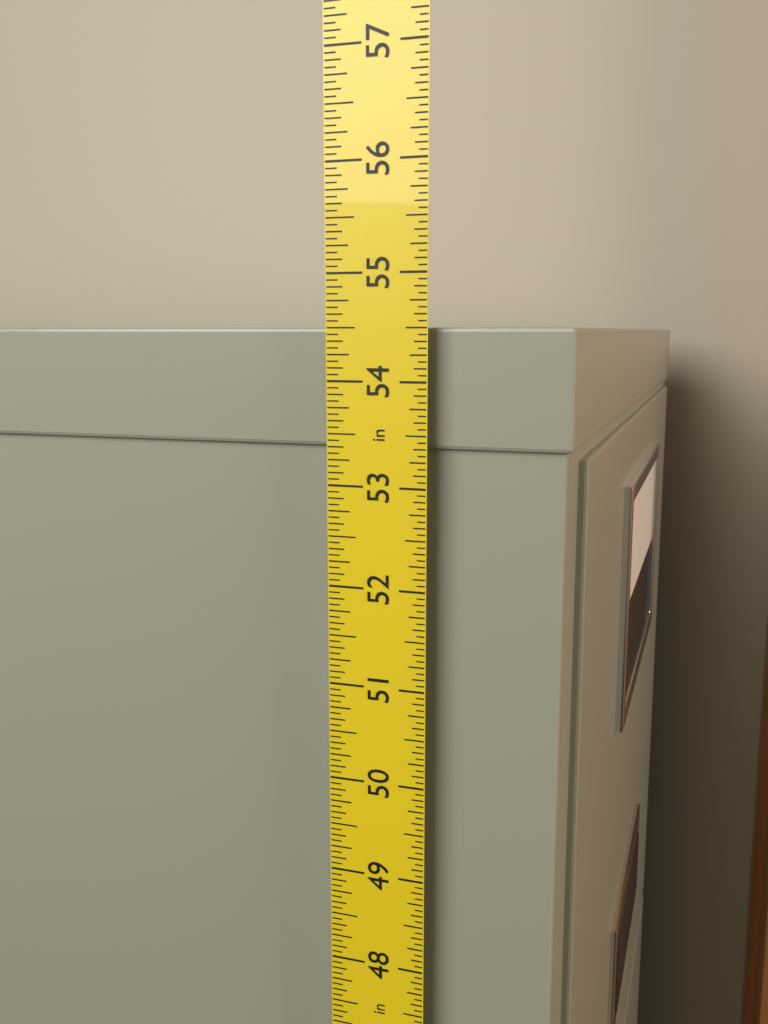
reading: 54.5000 in
